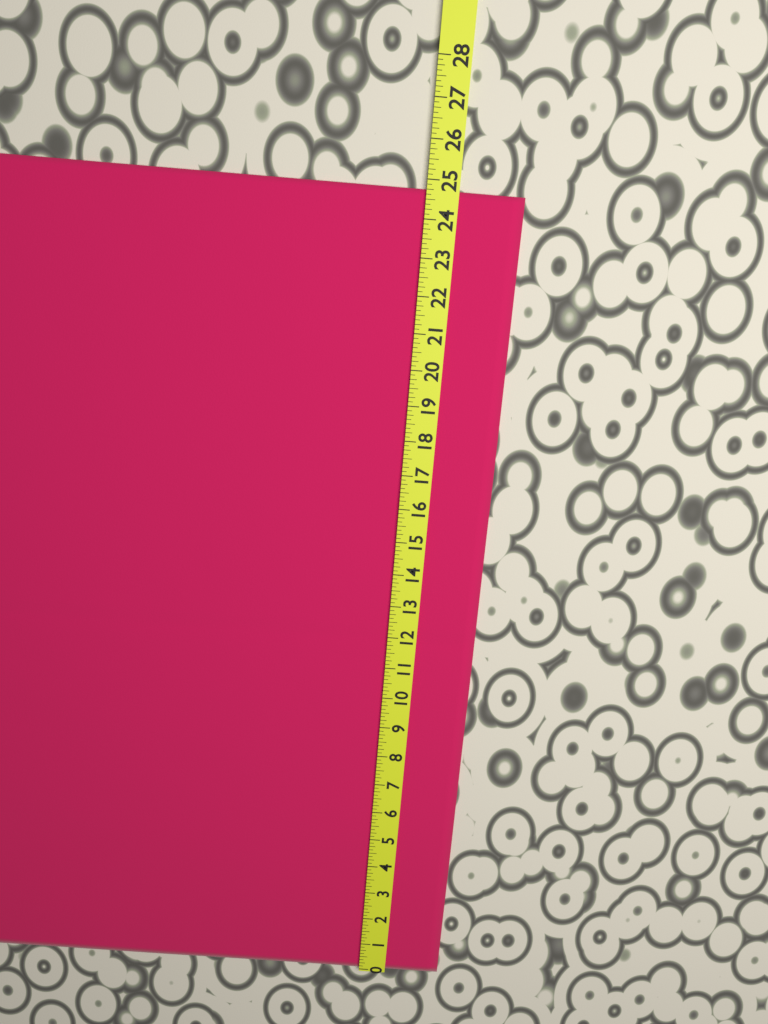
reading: 24.750 (no unit)
